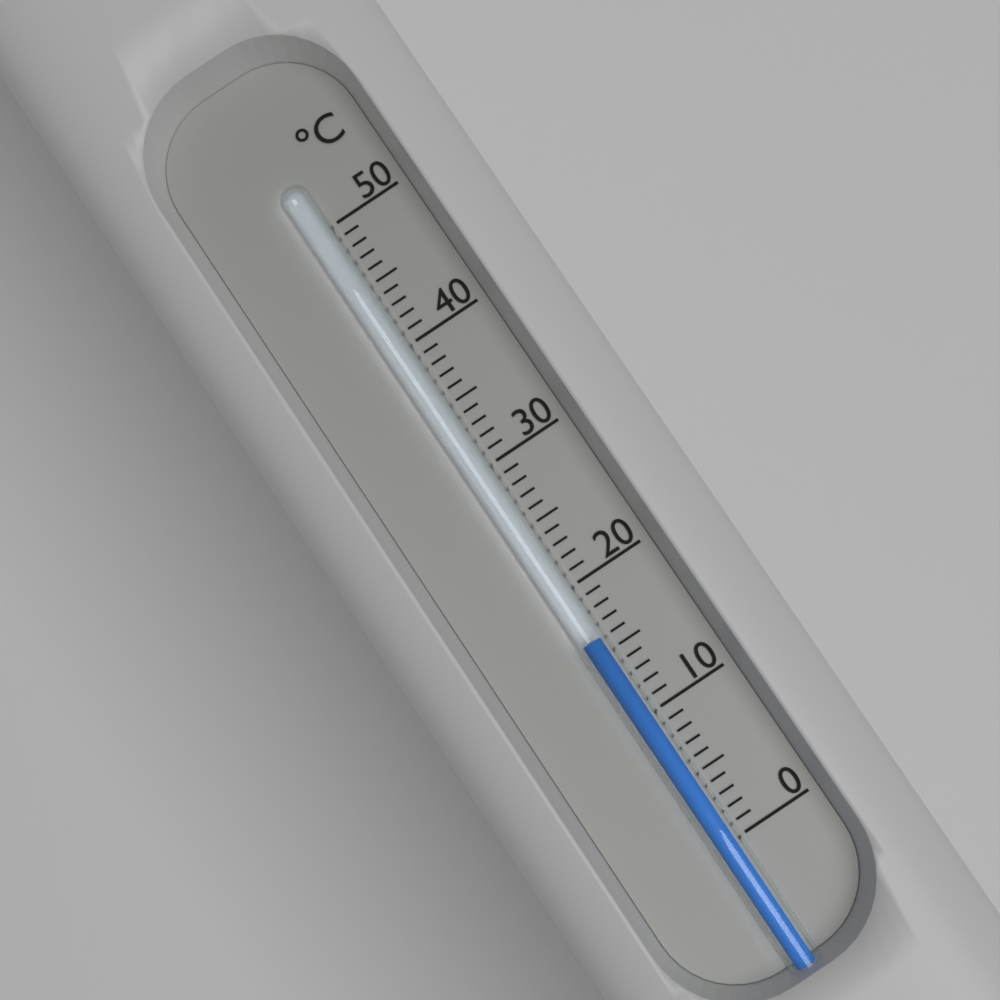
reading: 16 °C
